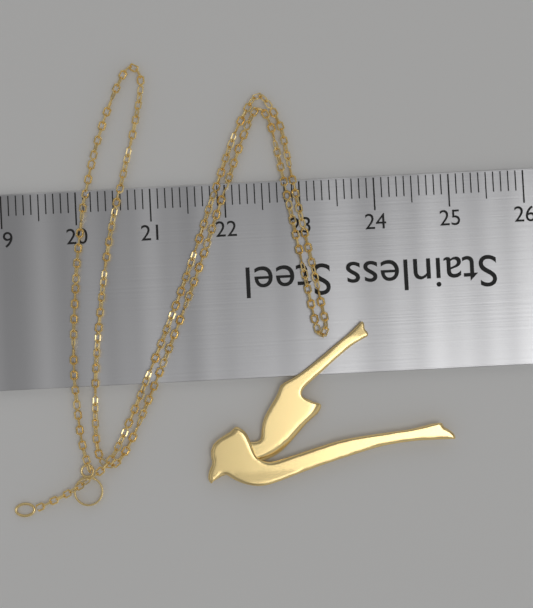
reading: 24.9 (no unit)
